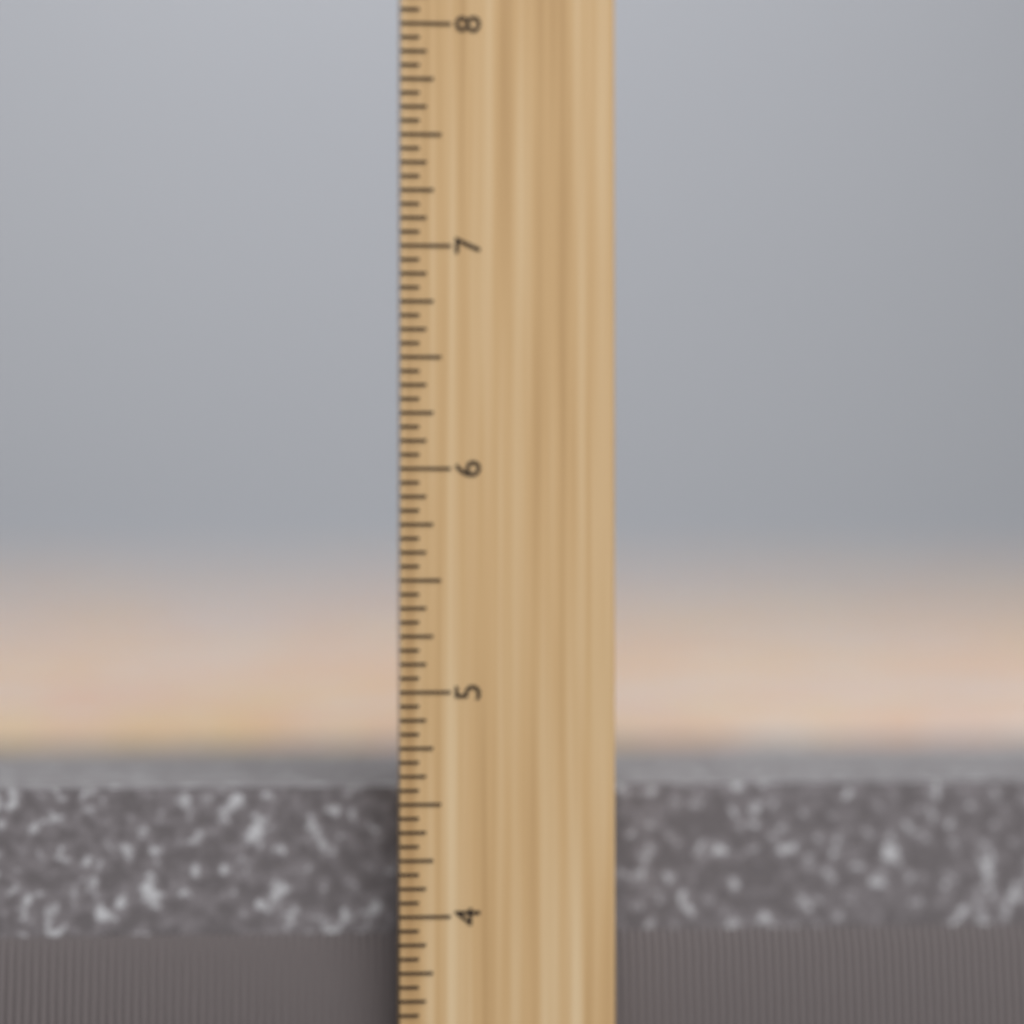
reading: 4.5625 inch
